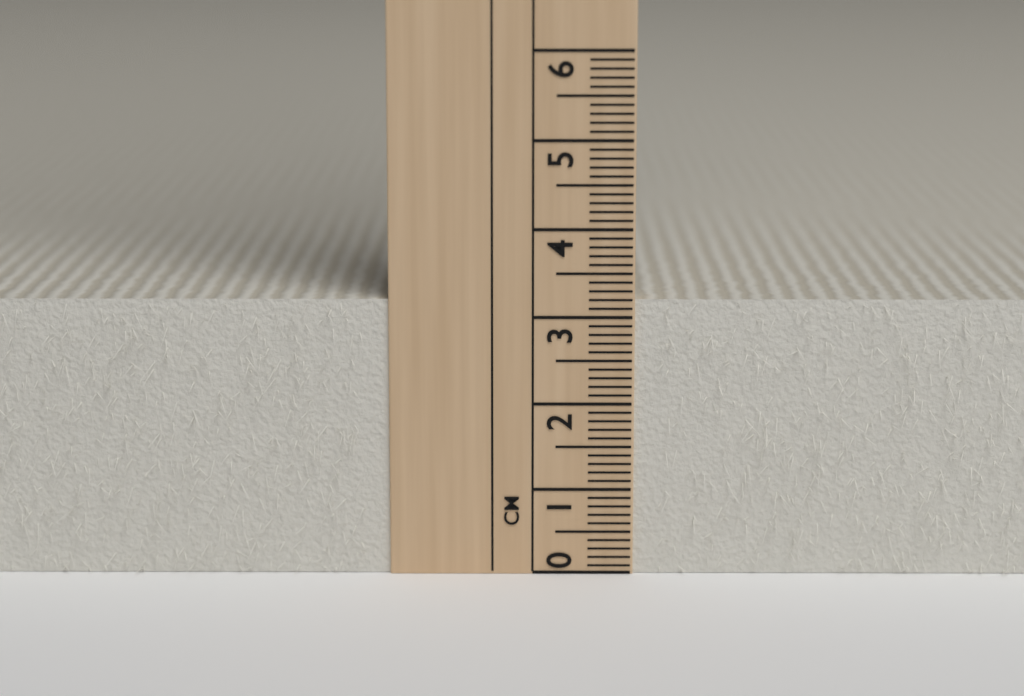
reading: 3.2 cm
